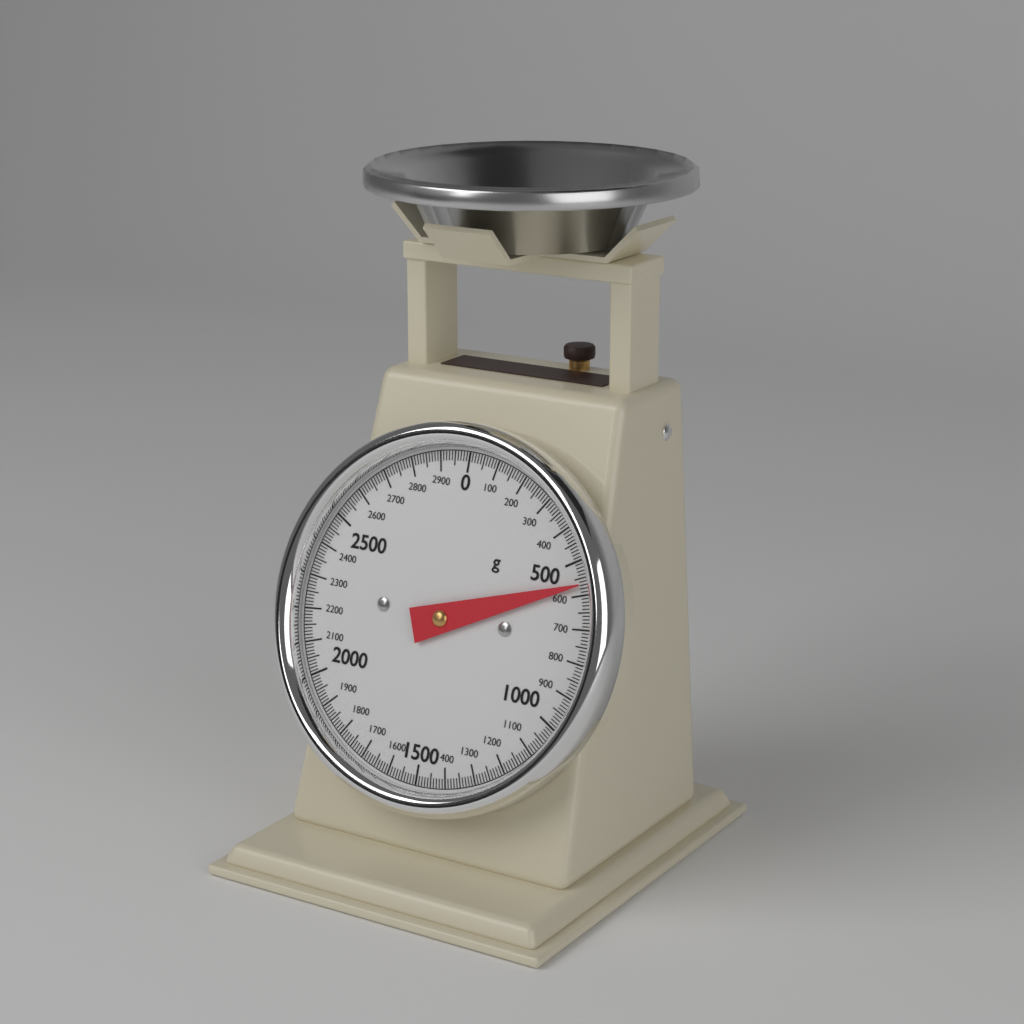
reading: 570 g
